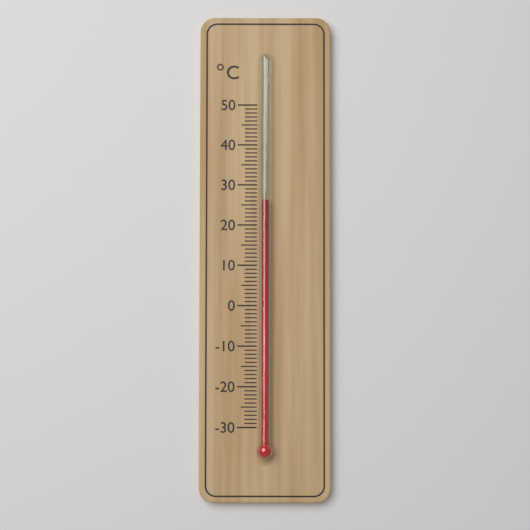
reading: 26 °C
